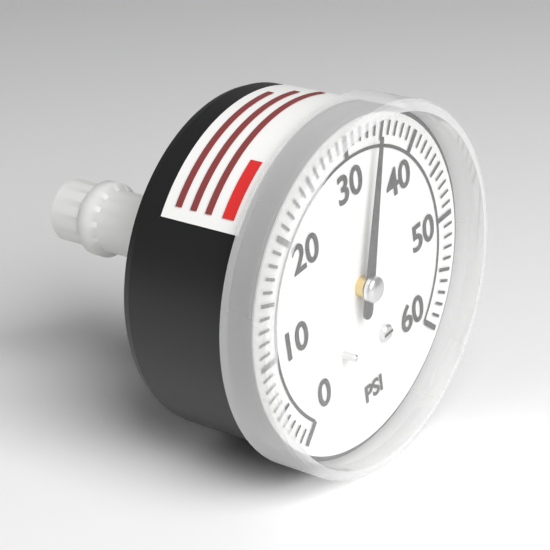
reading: 34 psi
